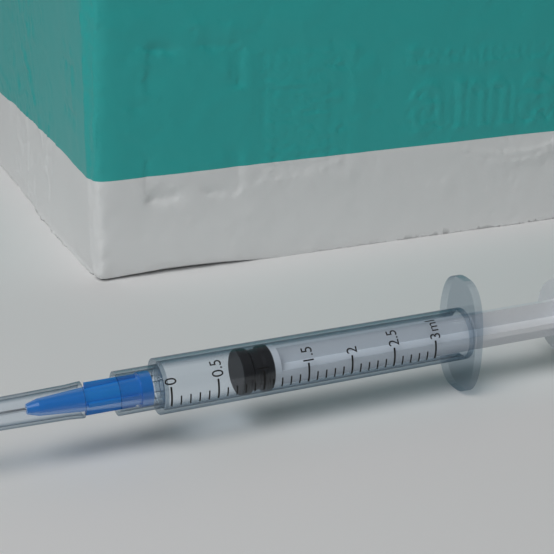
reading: 0.8 ml
